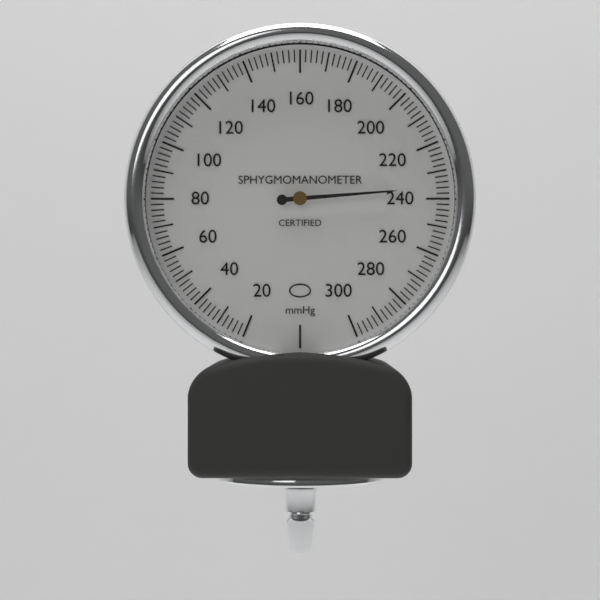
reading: 236 mmHg
